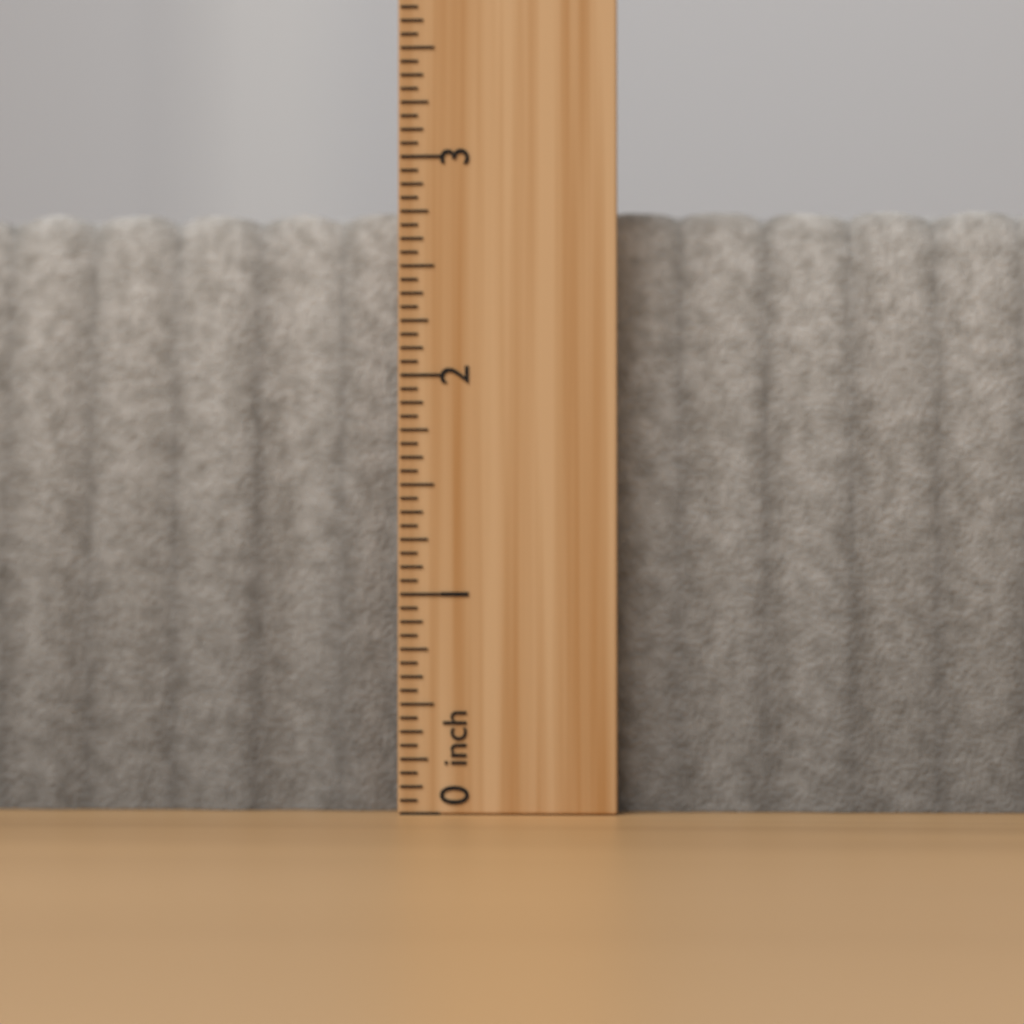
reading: 2.8125 inch
